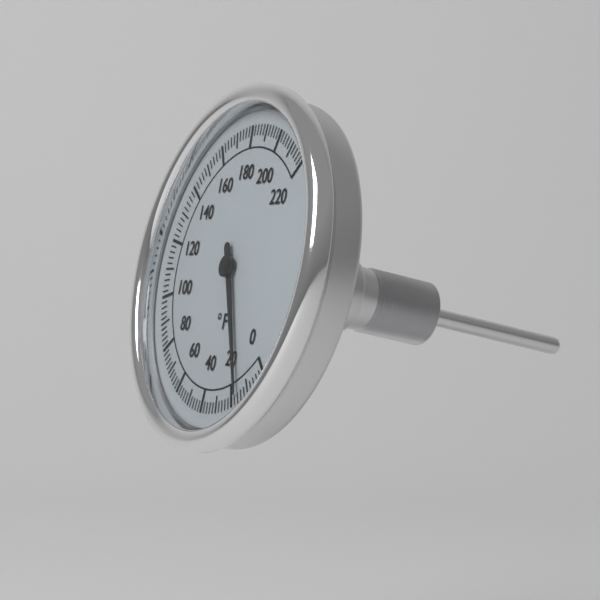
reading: 16 °F
